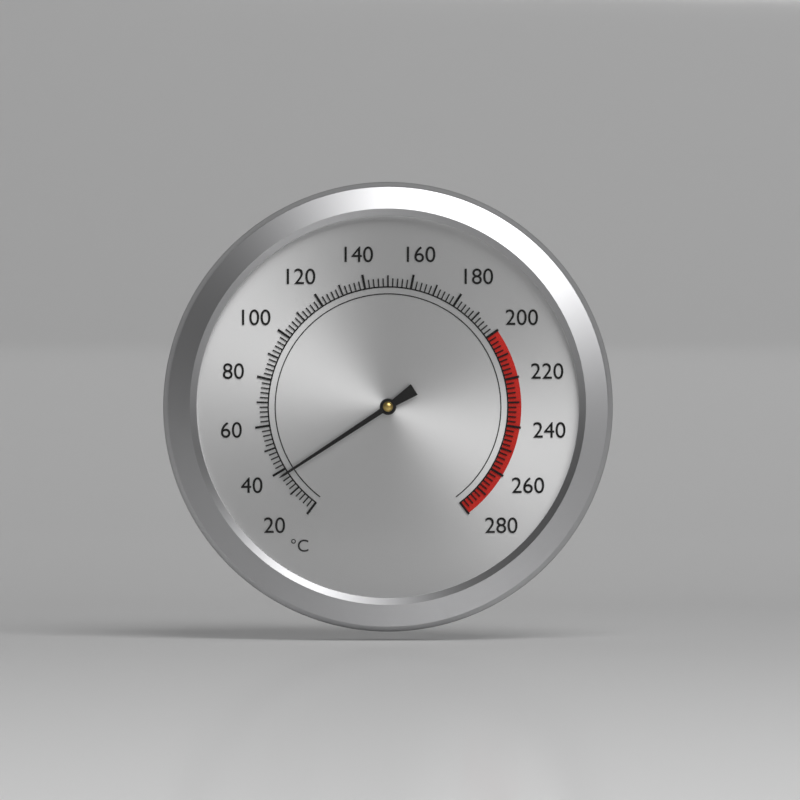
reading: 38 °C
